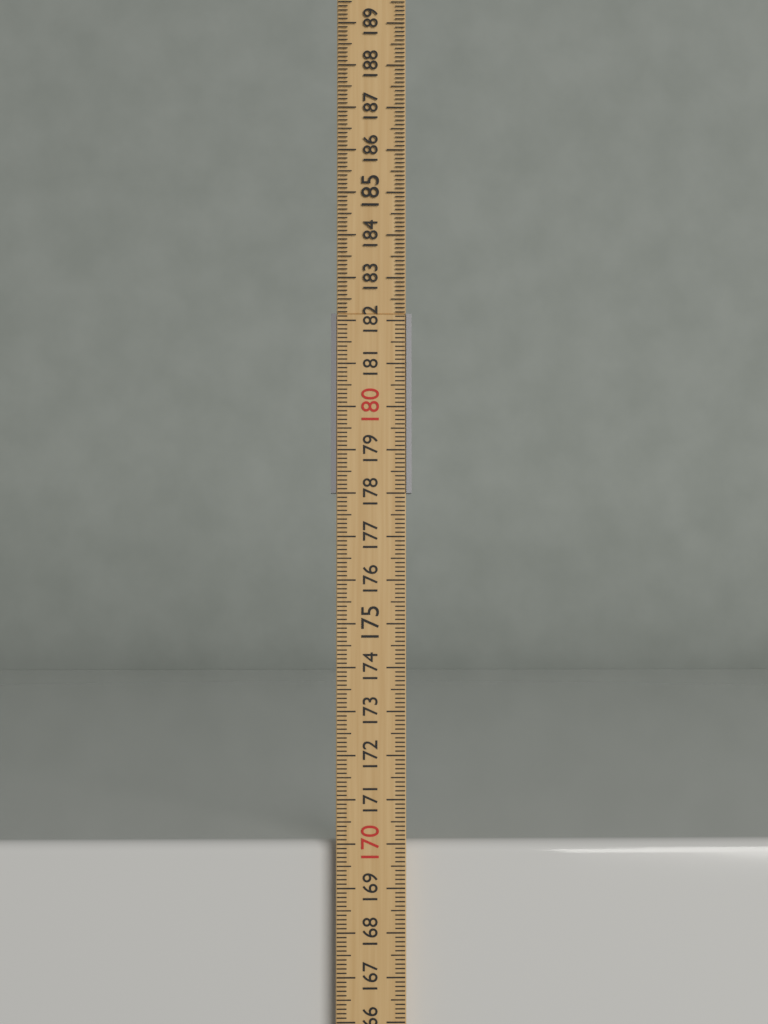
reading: 170.0 cm
